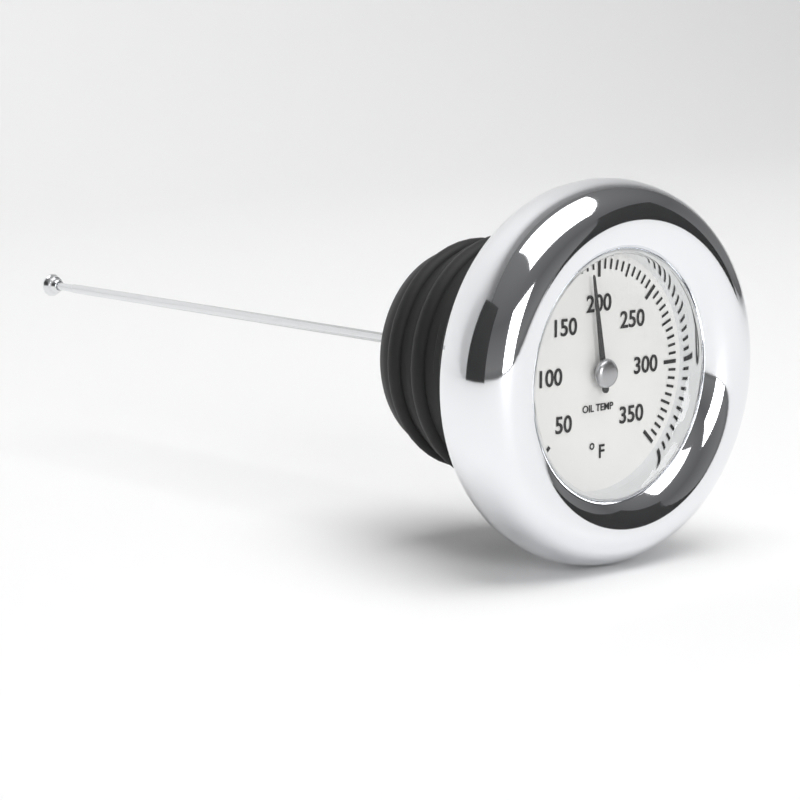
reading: 190 °F
